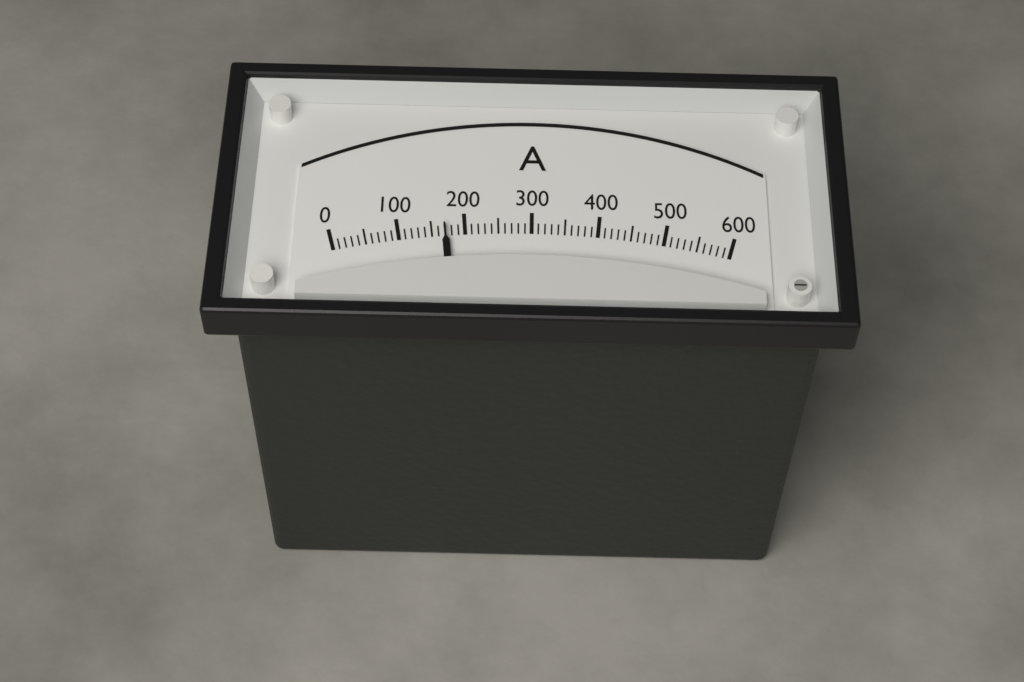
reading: 170 A
